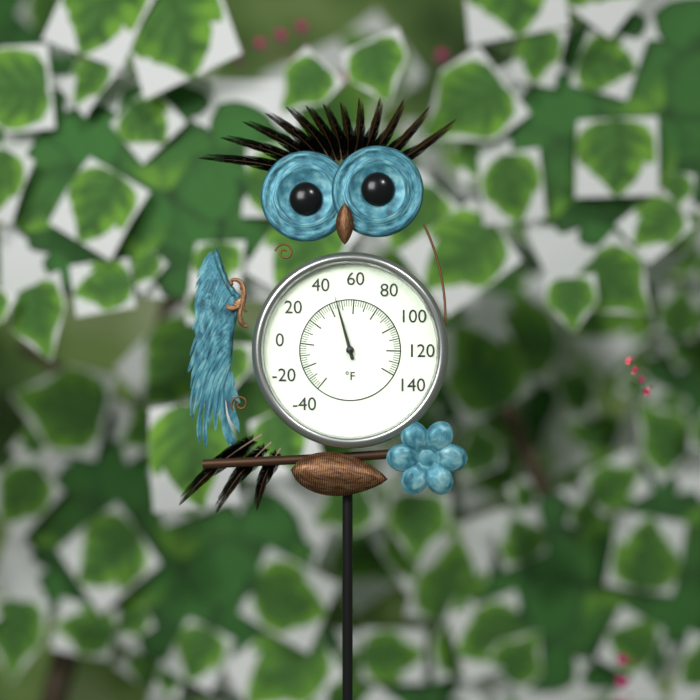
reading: 46 °F
